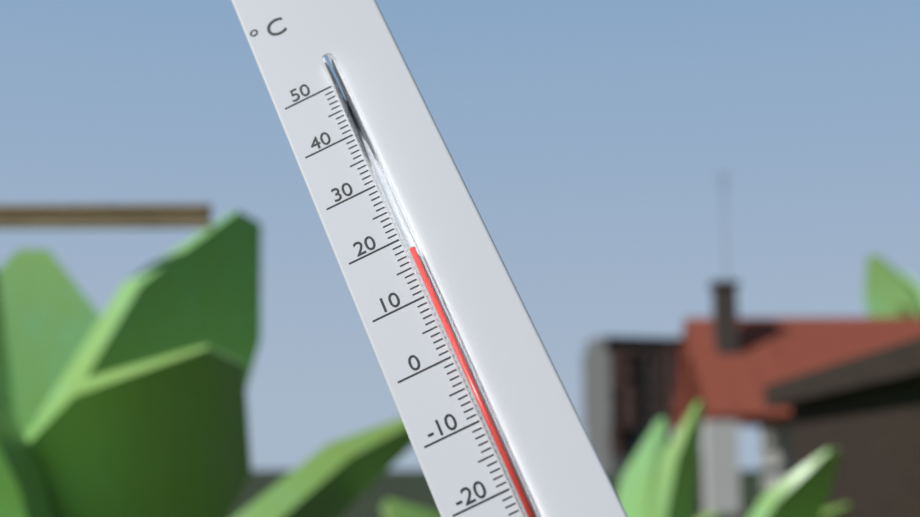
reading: 17 °C
